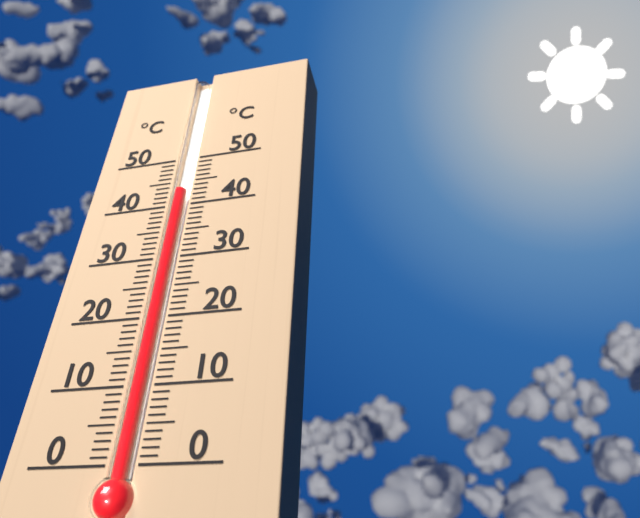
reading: 43 °C
